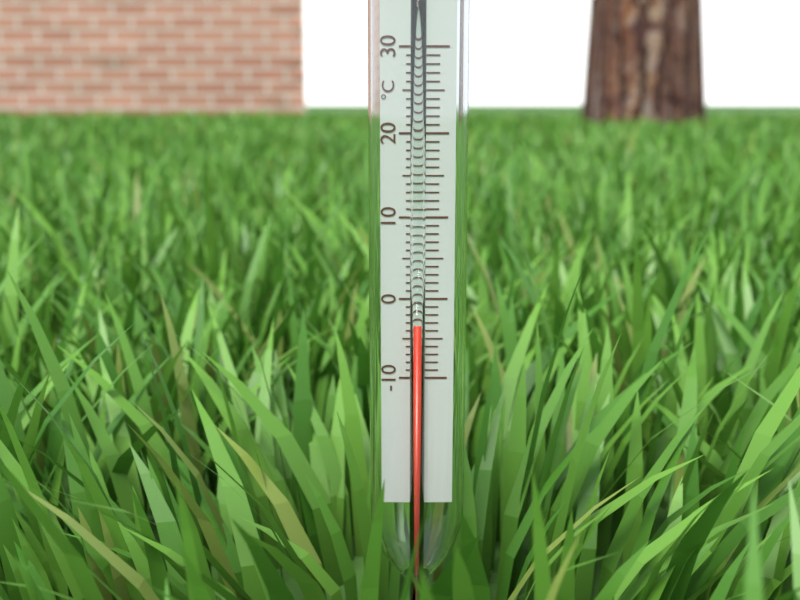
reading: -3 °C
